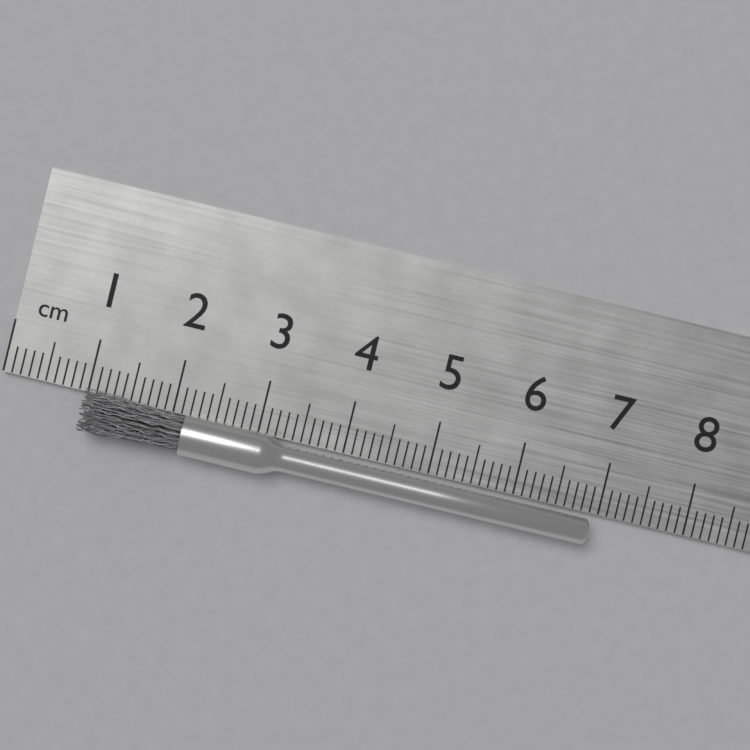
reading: 6.9 cm
